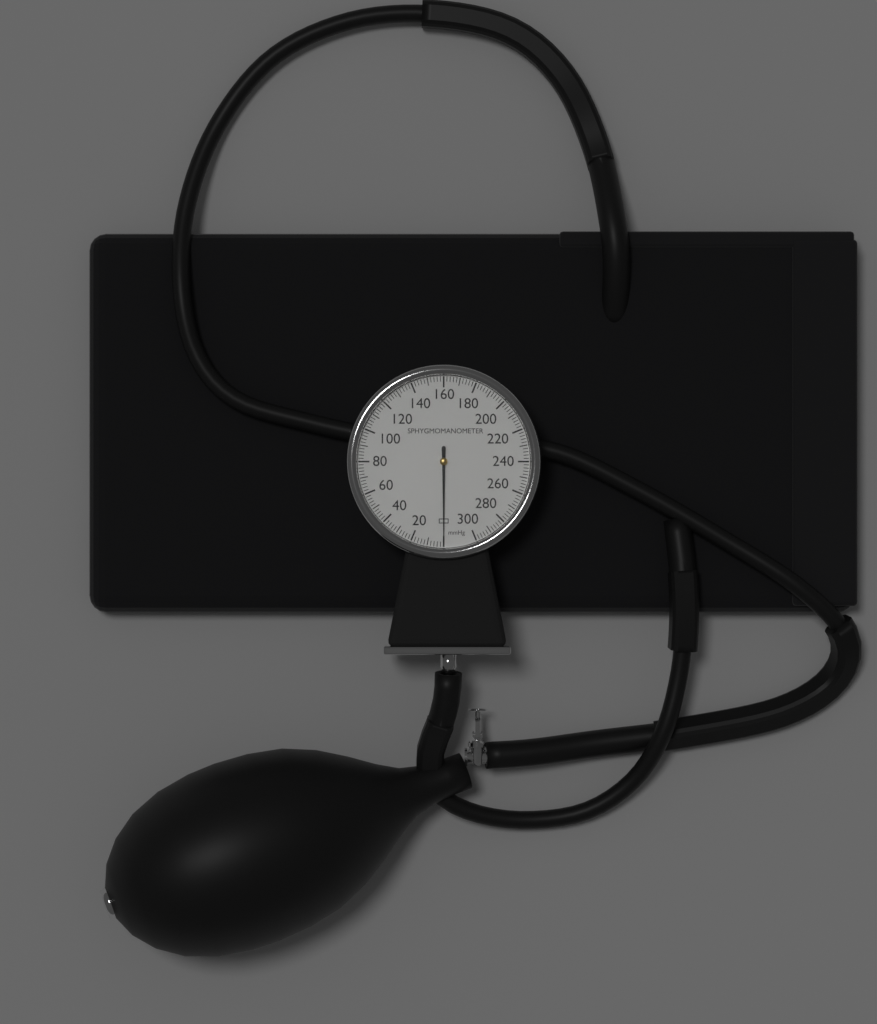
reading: 0 mmHg
